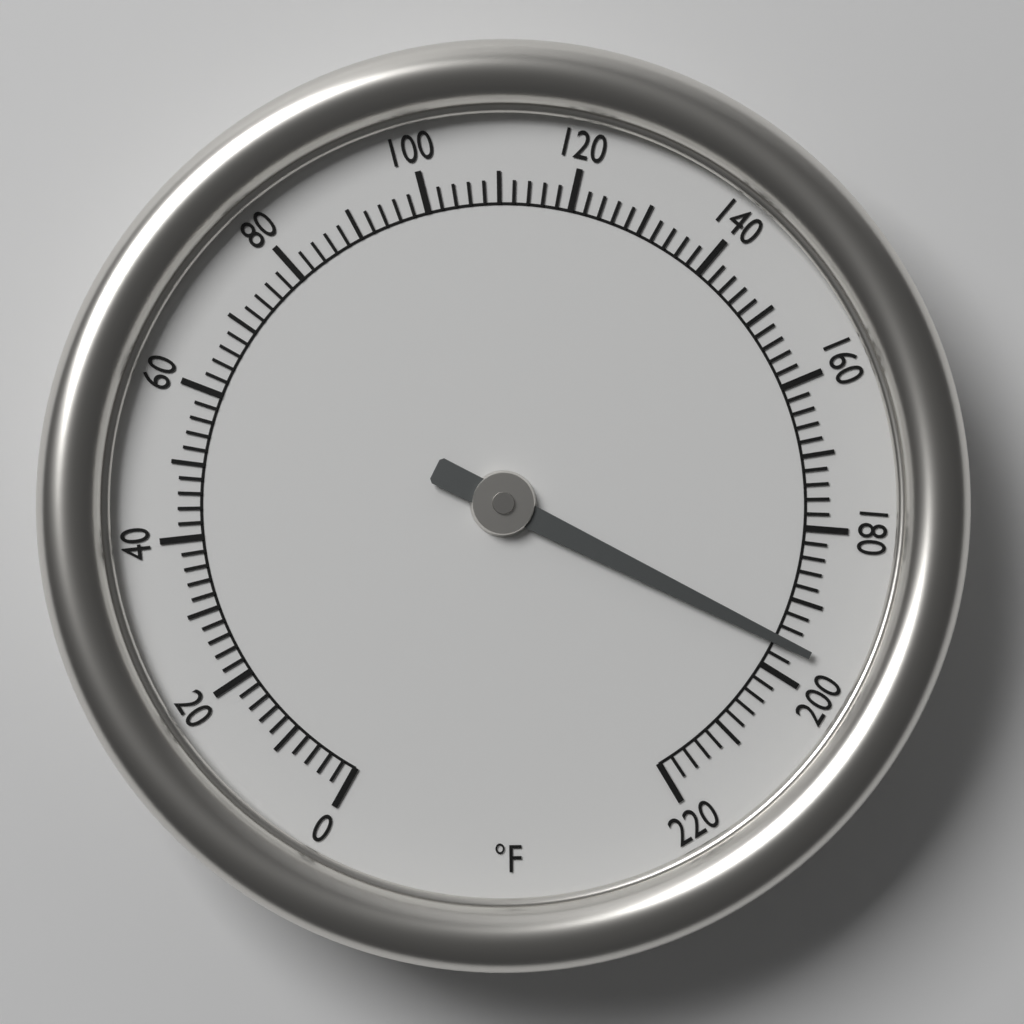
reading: 196 °F
